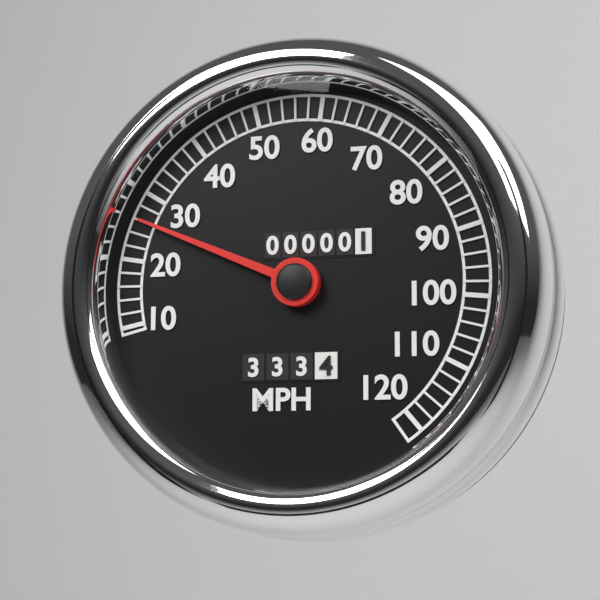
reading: 26 MPH
